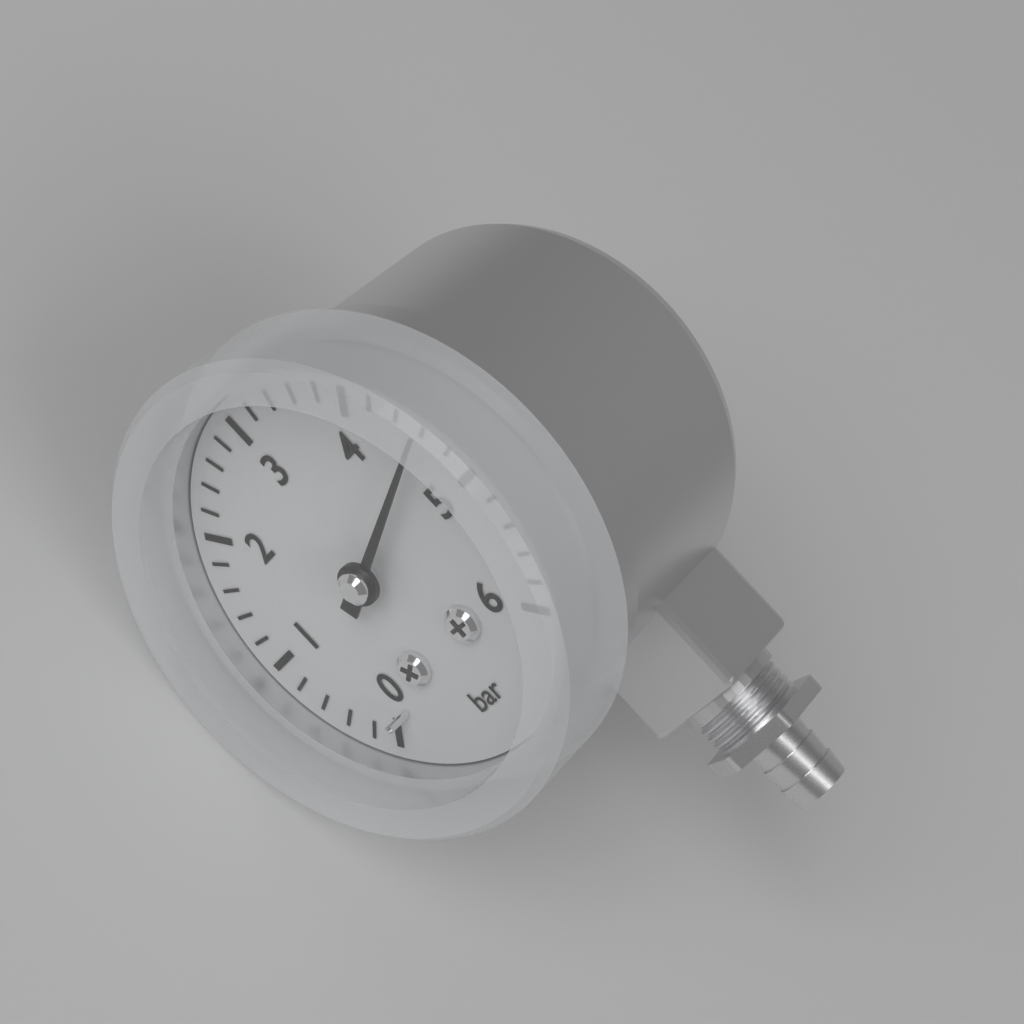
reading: 4.6 bar
